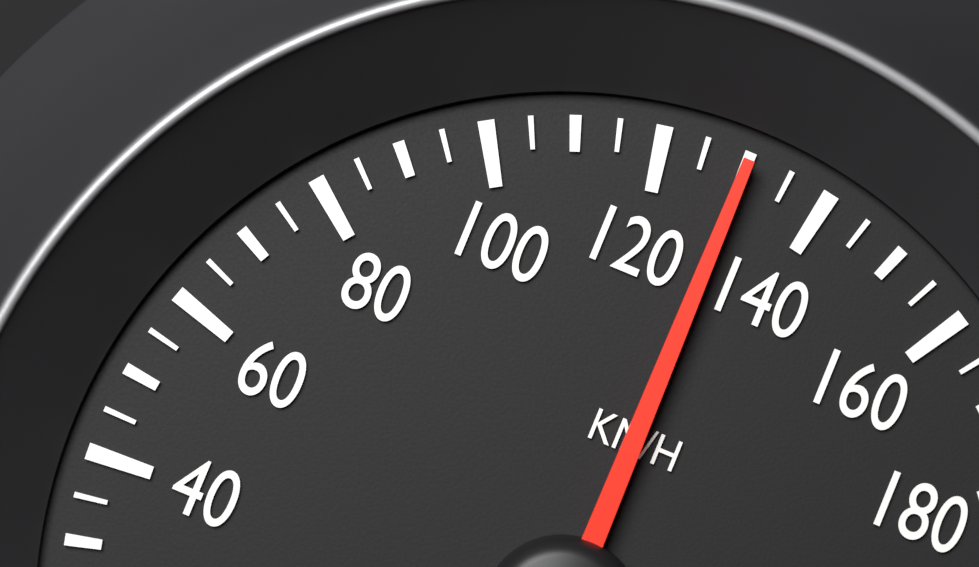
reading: 130 km/h
